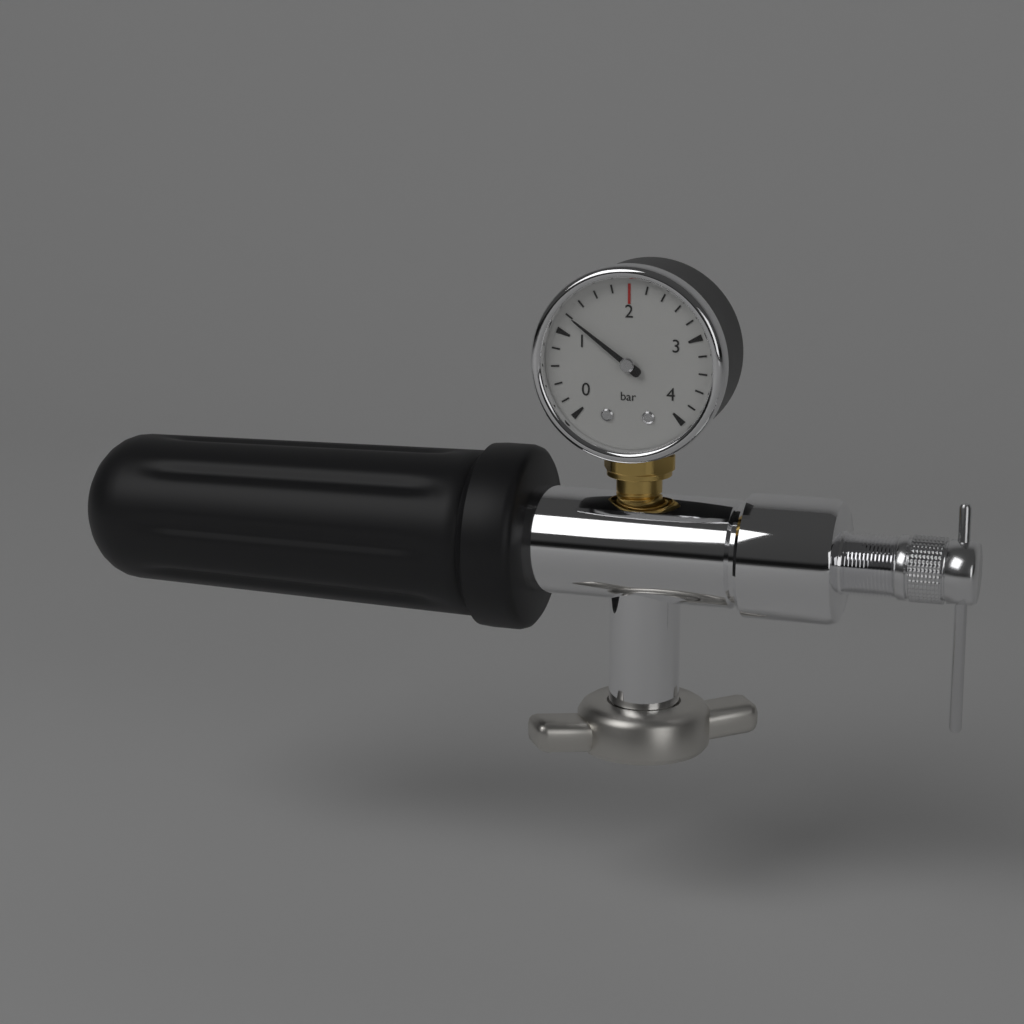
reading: 1.2 bar
